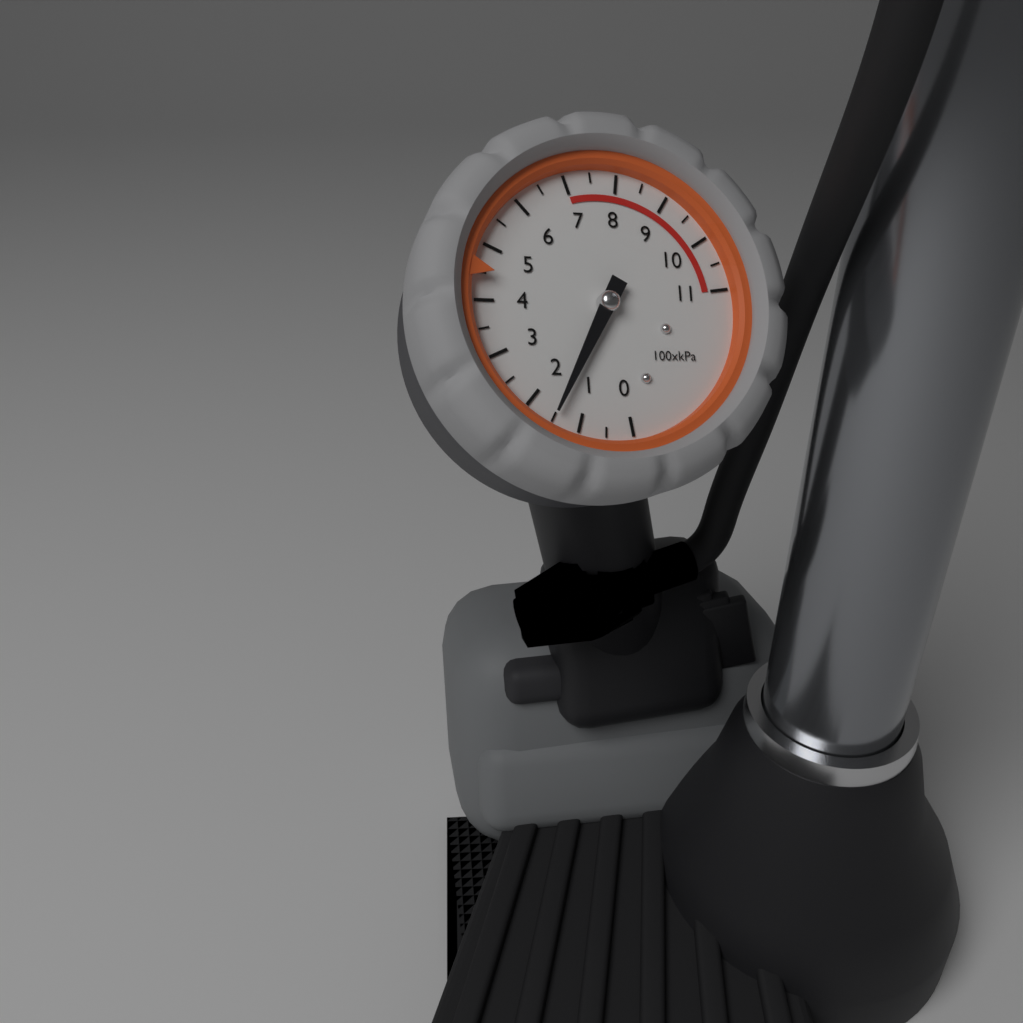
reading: 150 kPa
